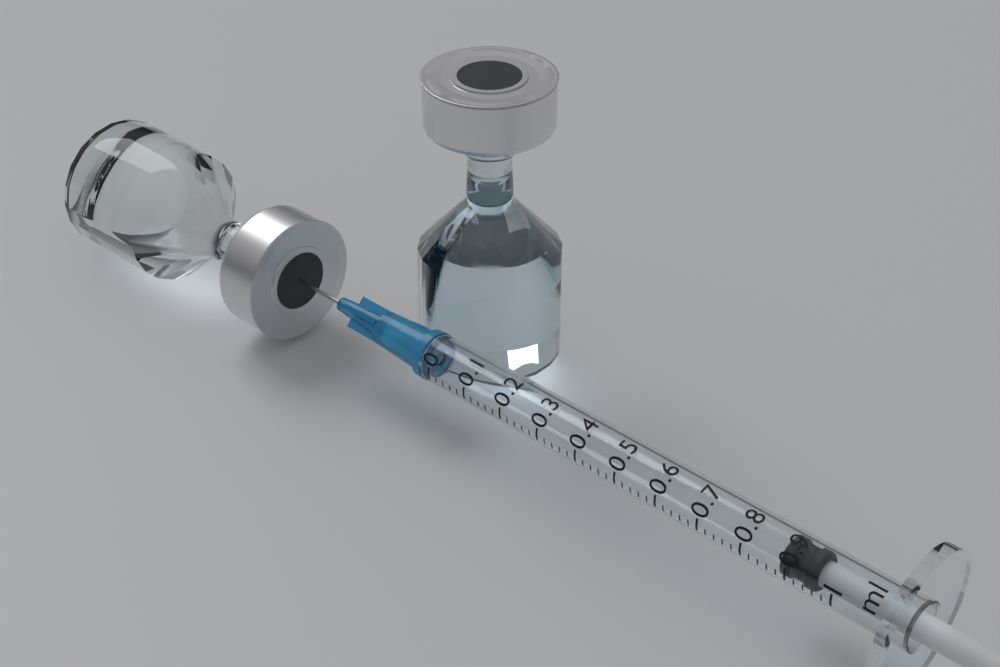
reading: 0.88 ml
